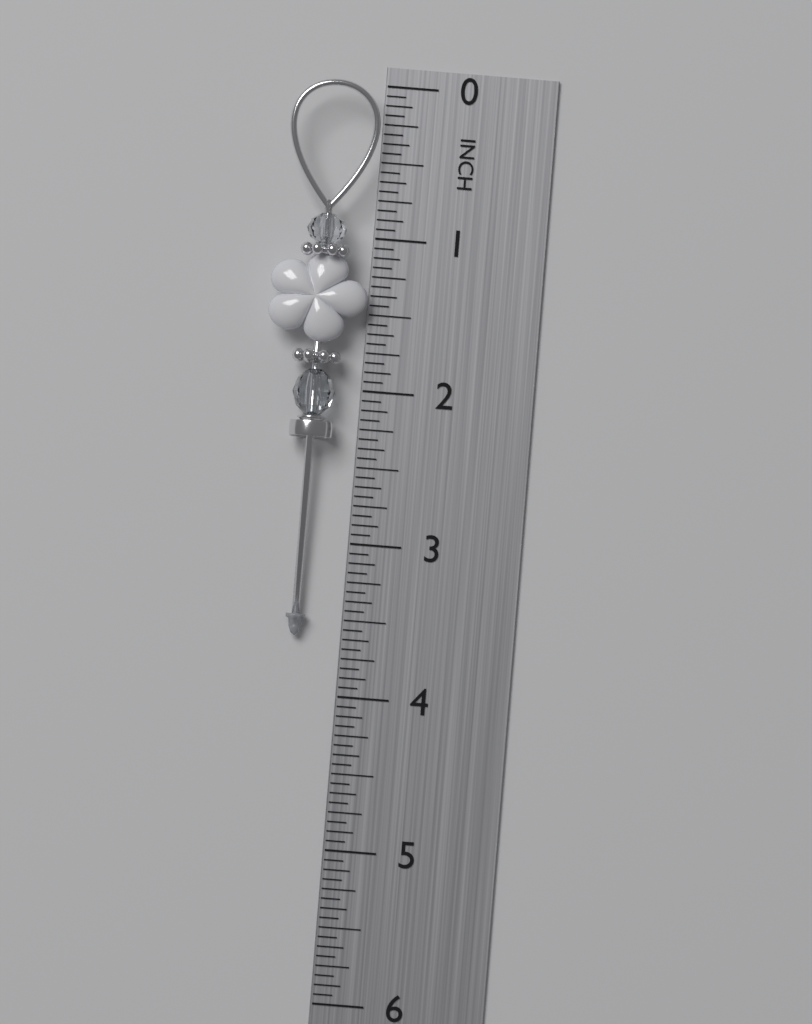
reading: 3.6250 in
